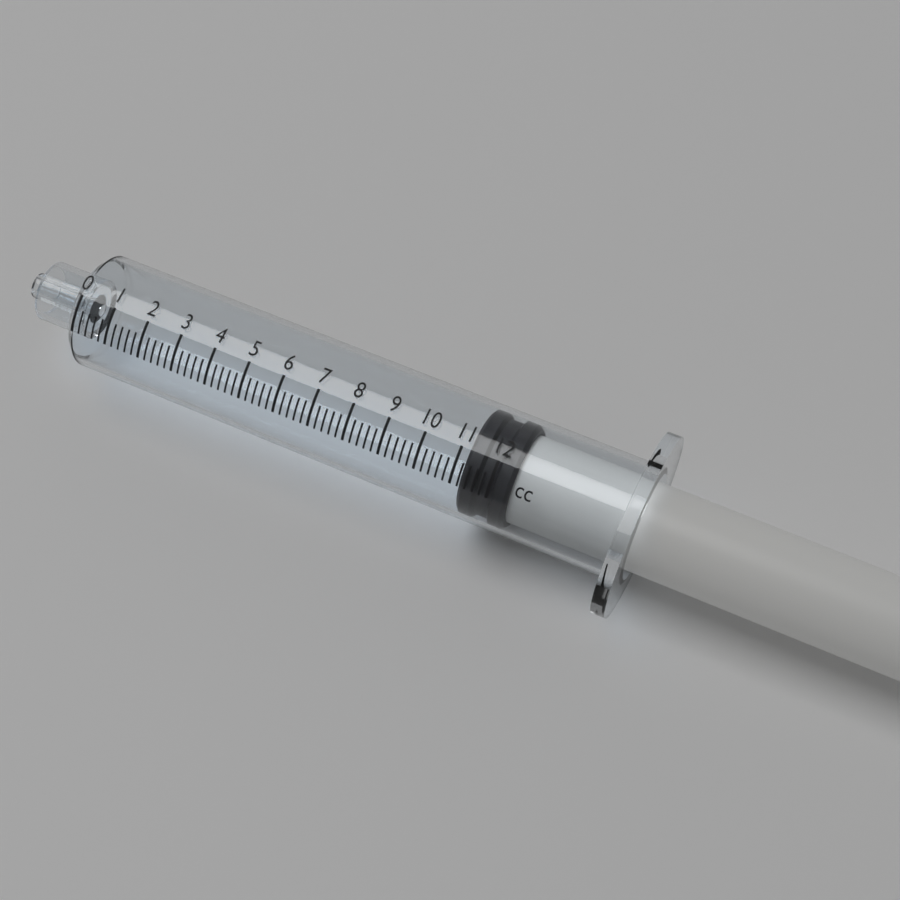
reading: 11.2 cc
